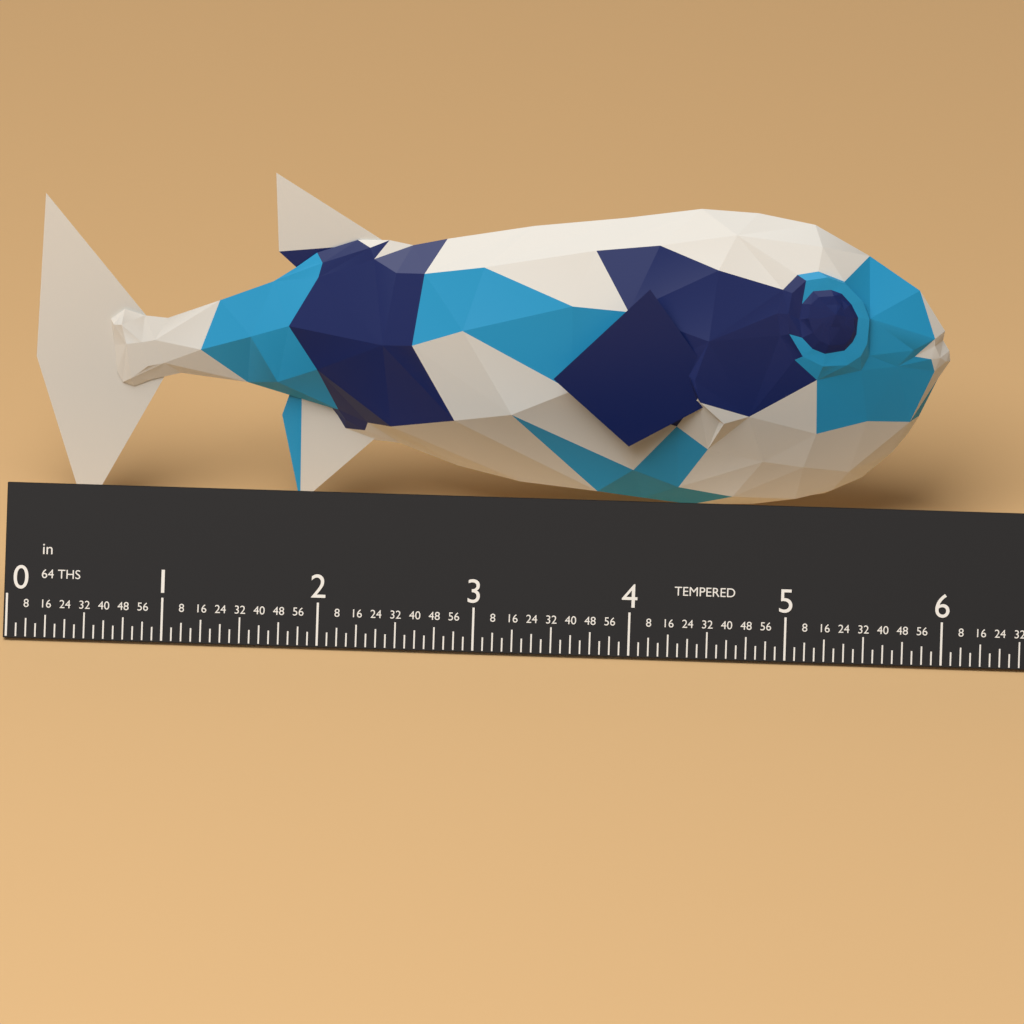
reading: 5.9375 in
